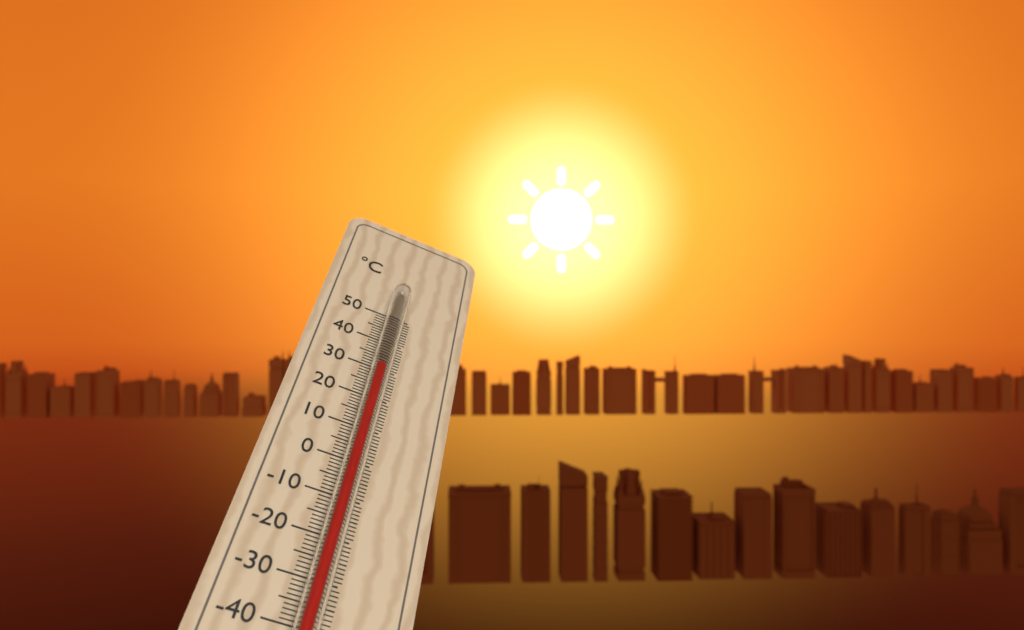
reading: 28 °C
